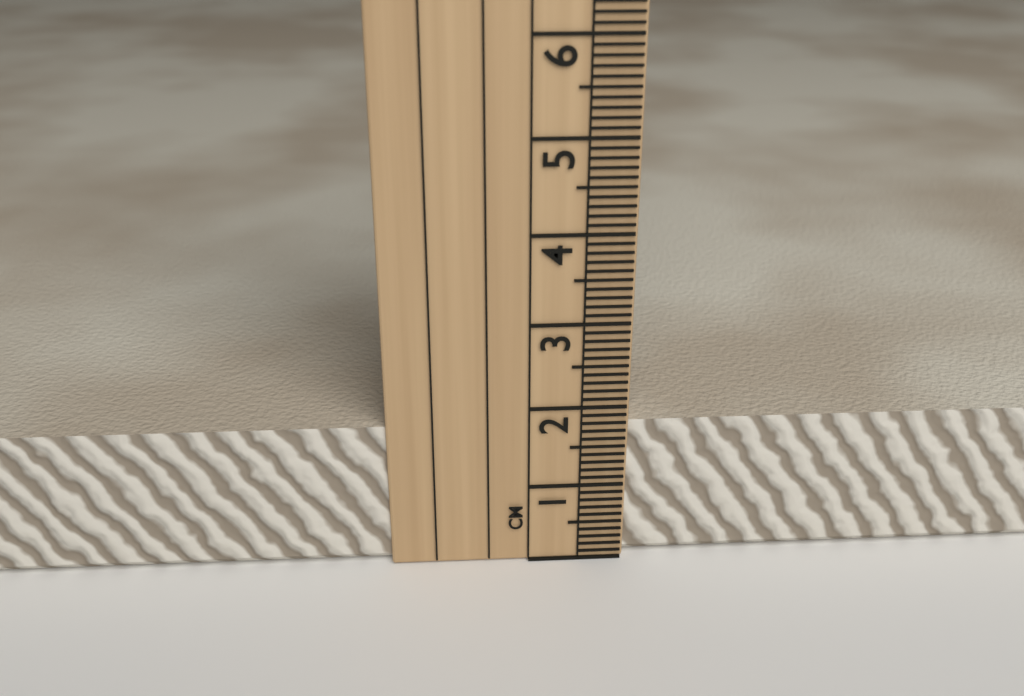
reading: 1.8 cm
